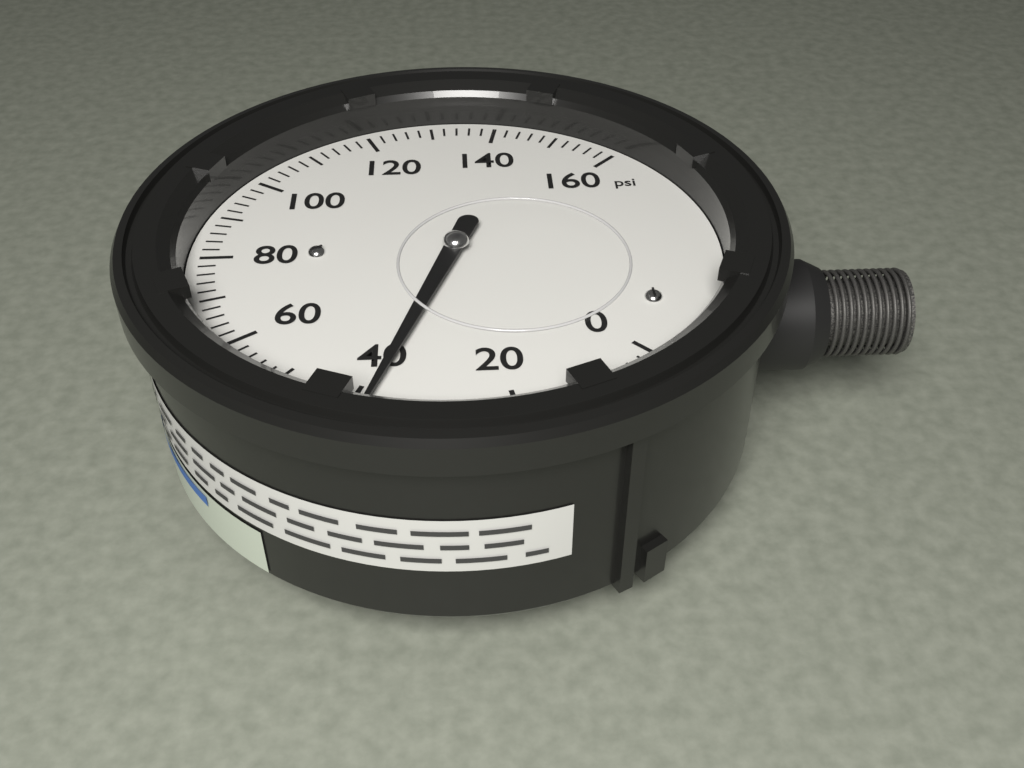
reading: 38 psi
